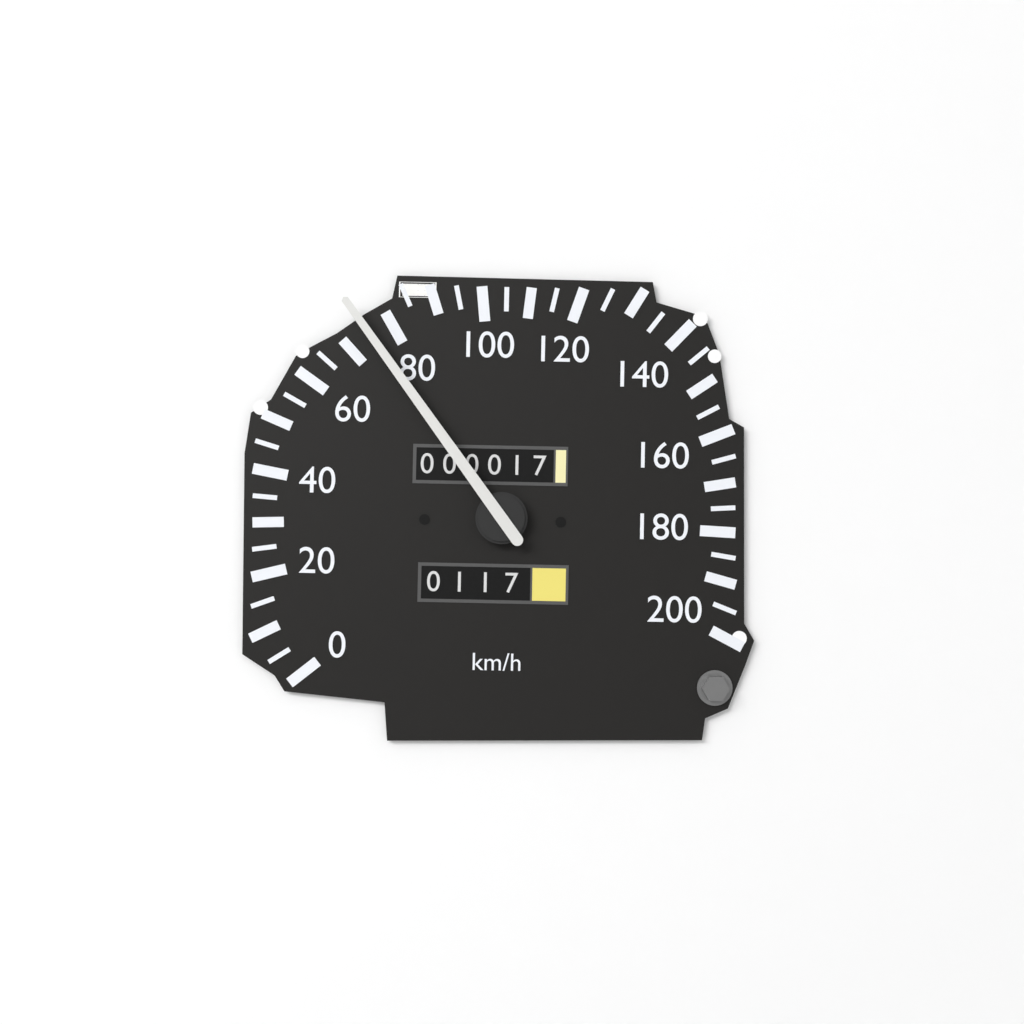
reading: 75 km/h
